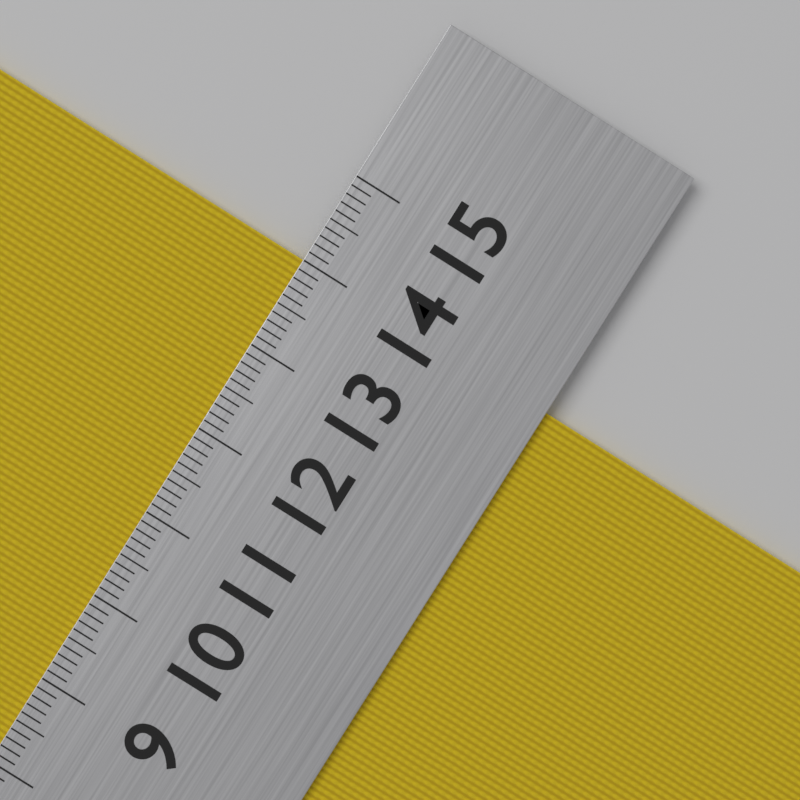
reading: 14.0 cm
